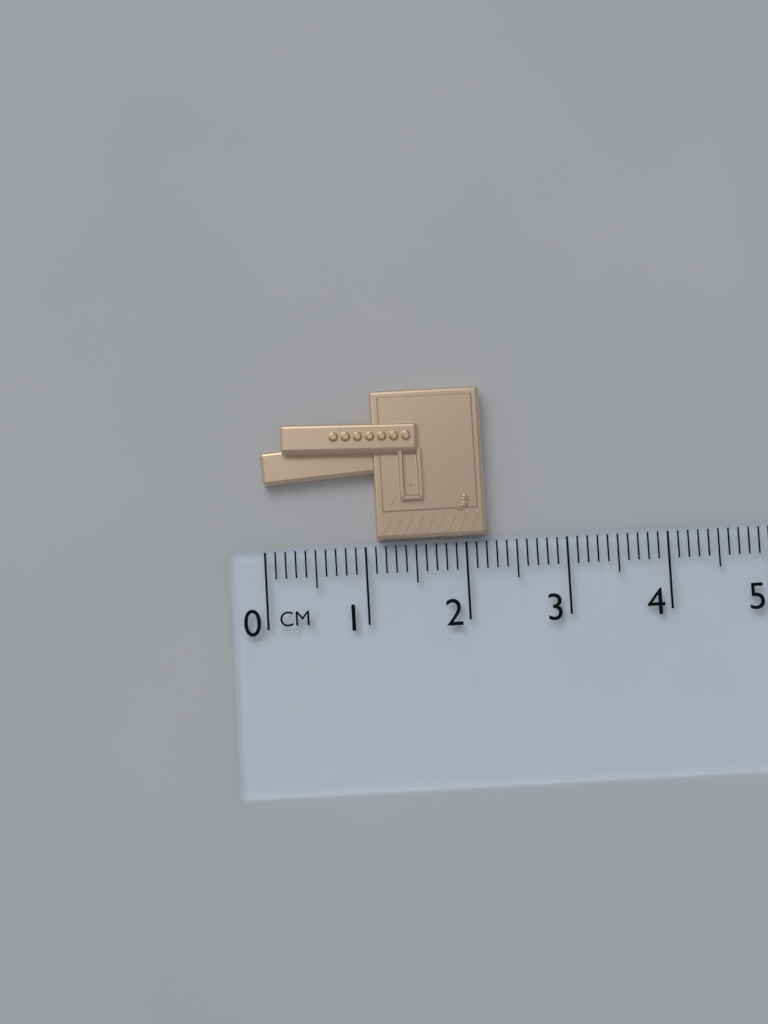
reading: 2.2 cm
